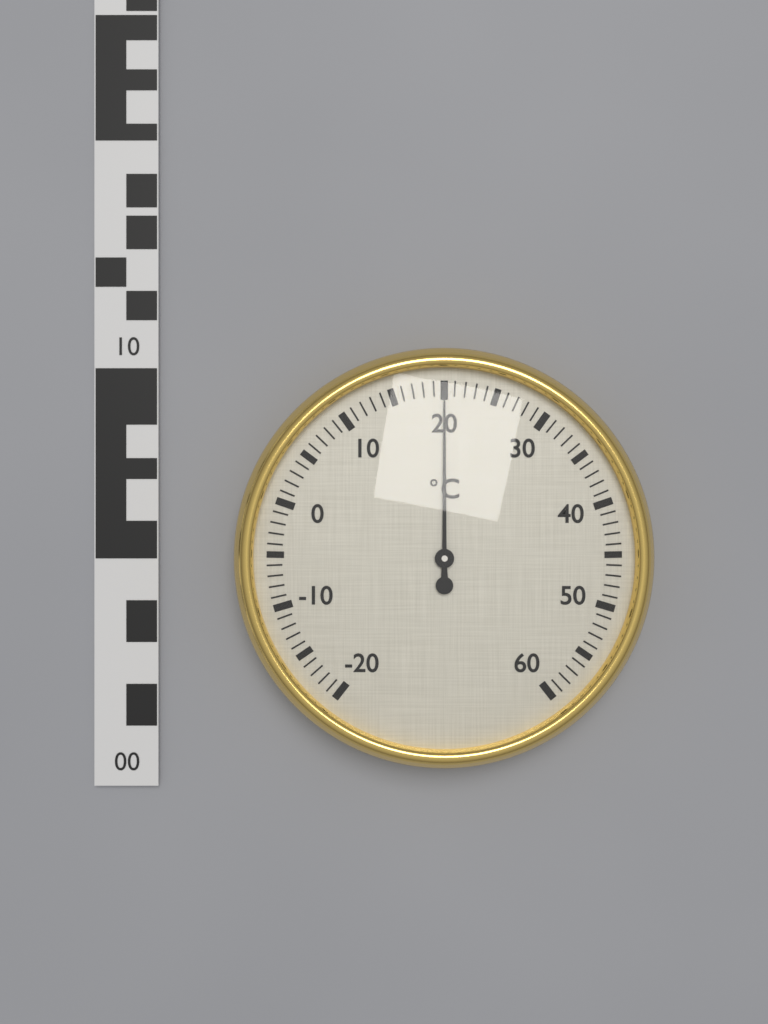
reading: 20 °C
